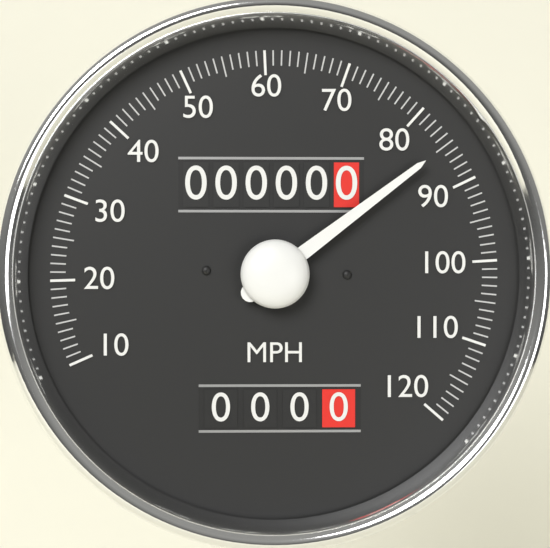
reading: 85 MPH
